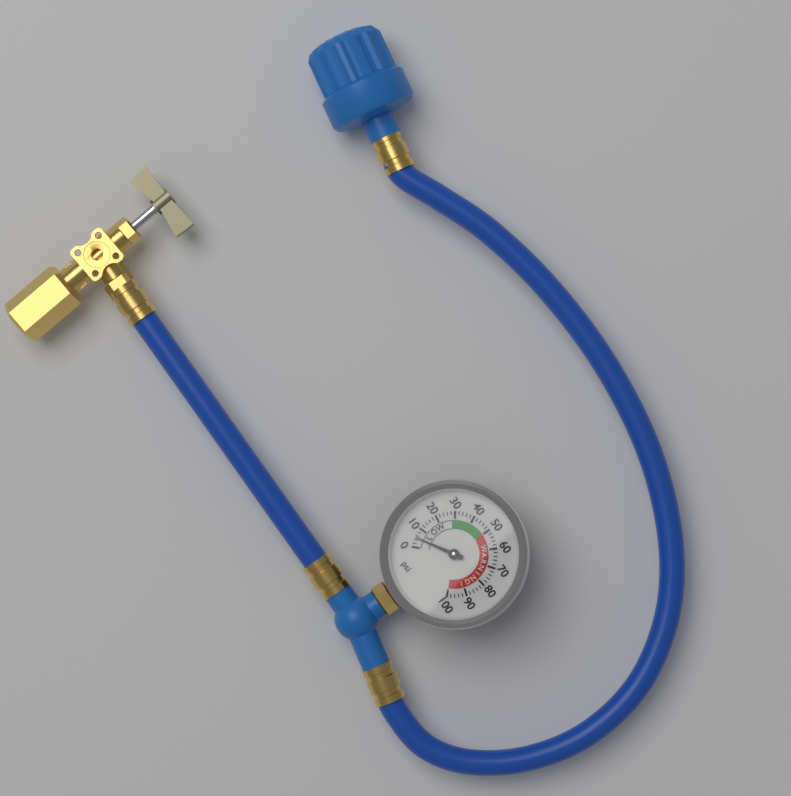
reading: 5 psi
